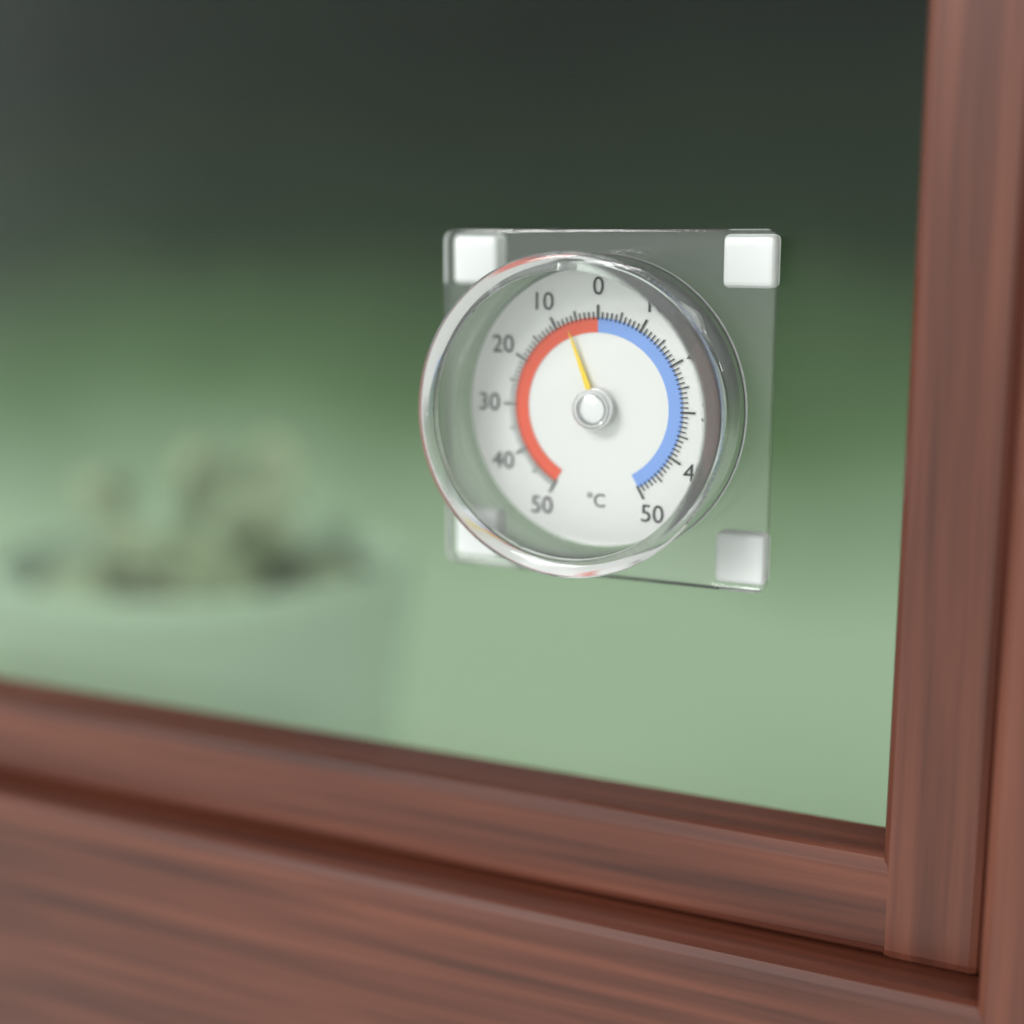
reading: 7 °C
